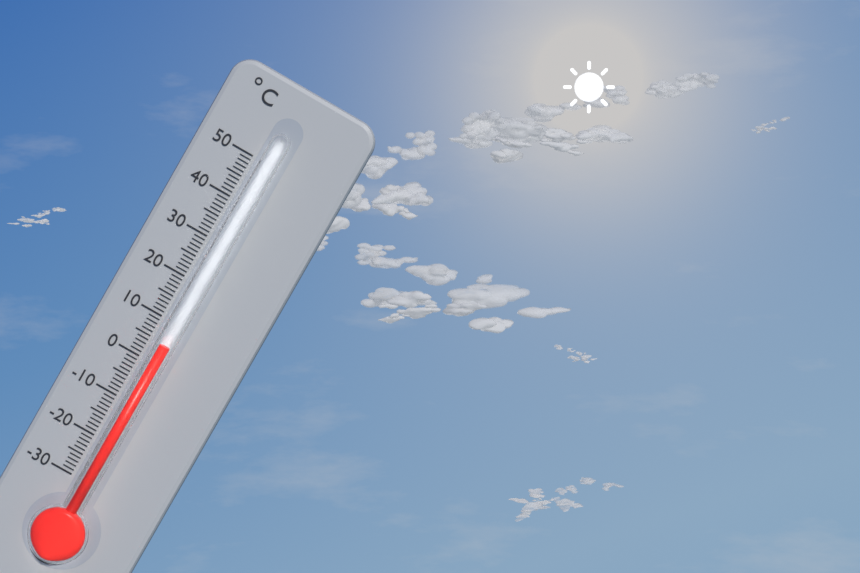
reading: 5 °C
